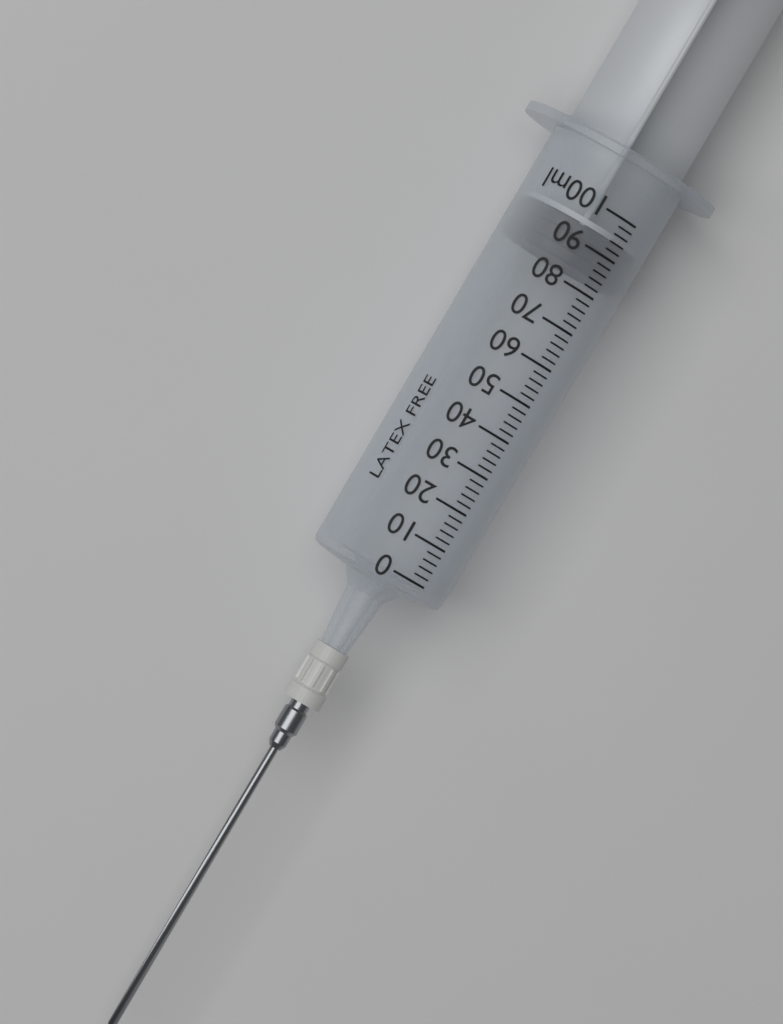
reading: 84 ml
